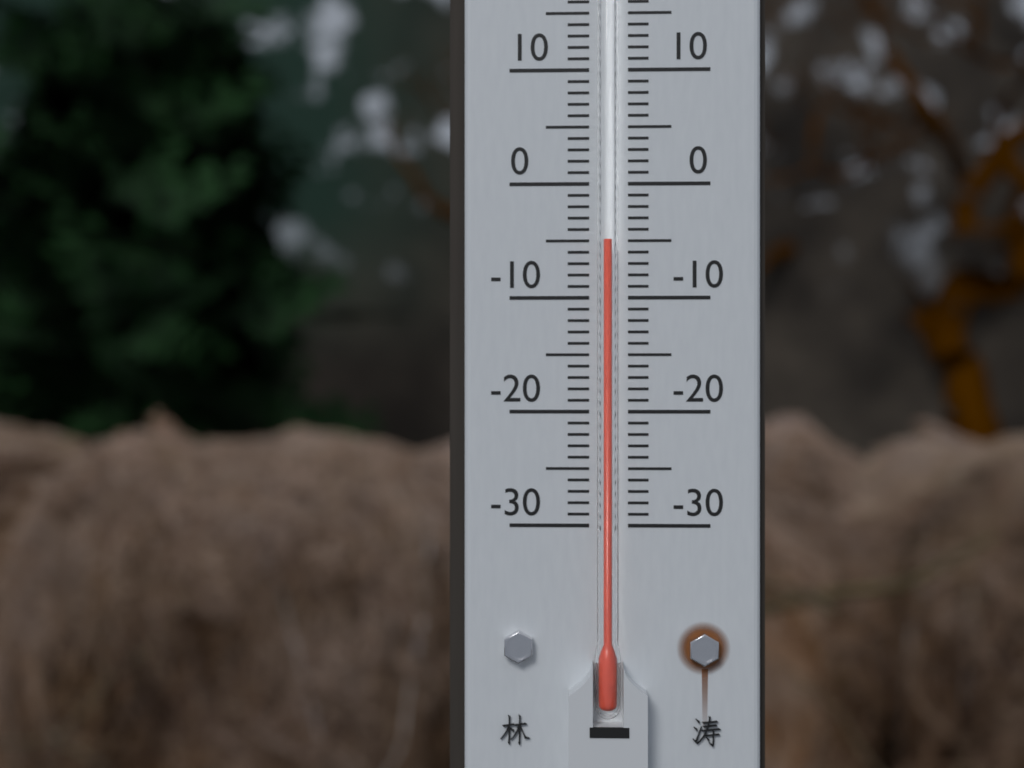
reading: -5 °C
